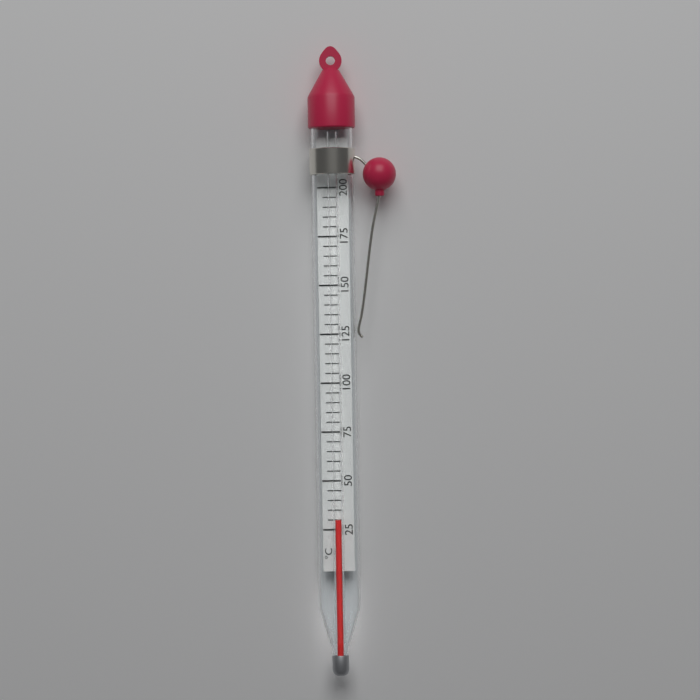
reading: 30 °C
